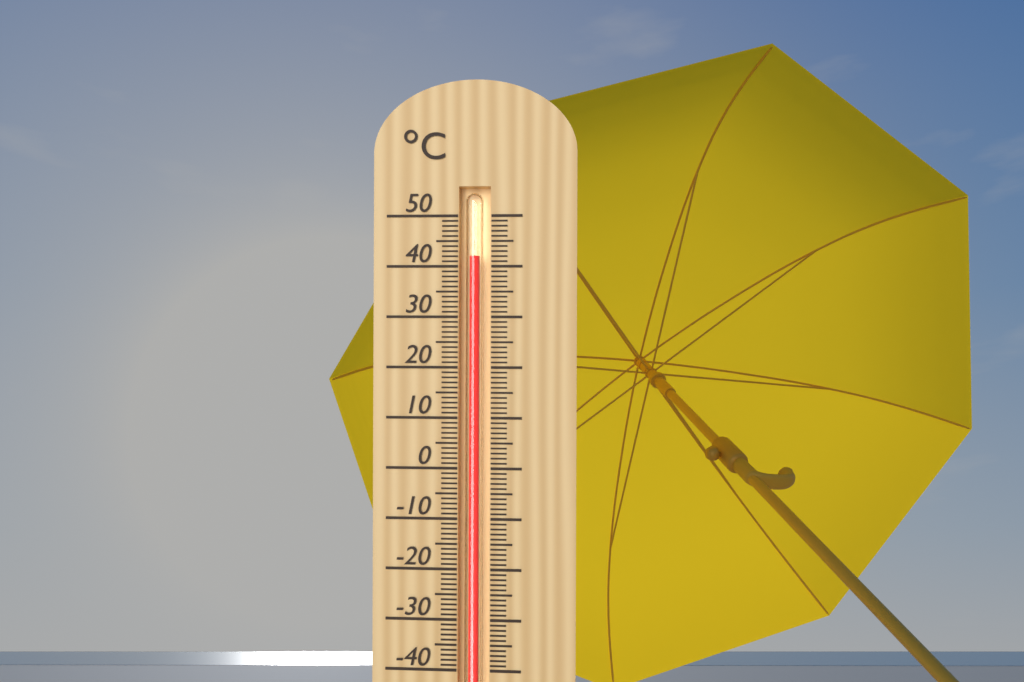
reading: 42 °C
